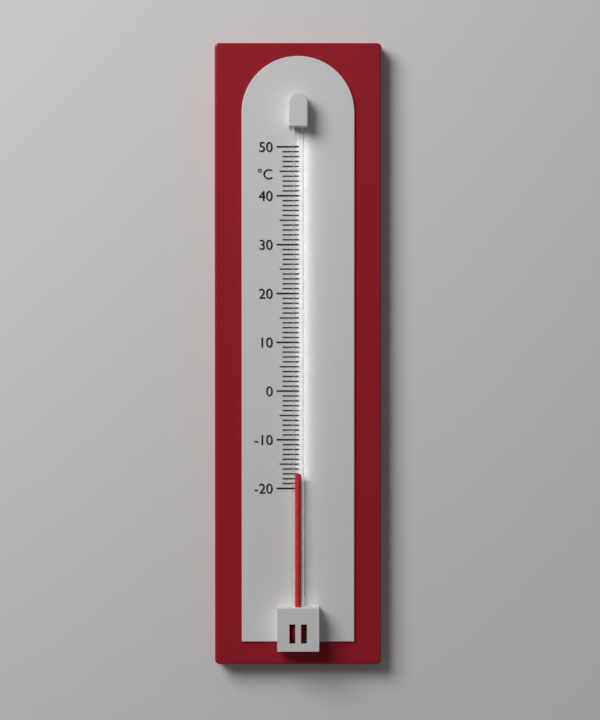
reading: -17 °C
